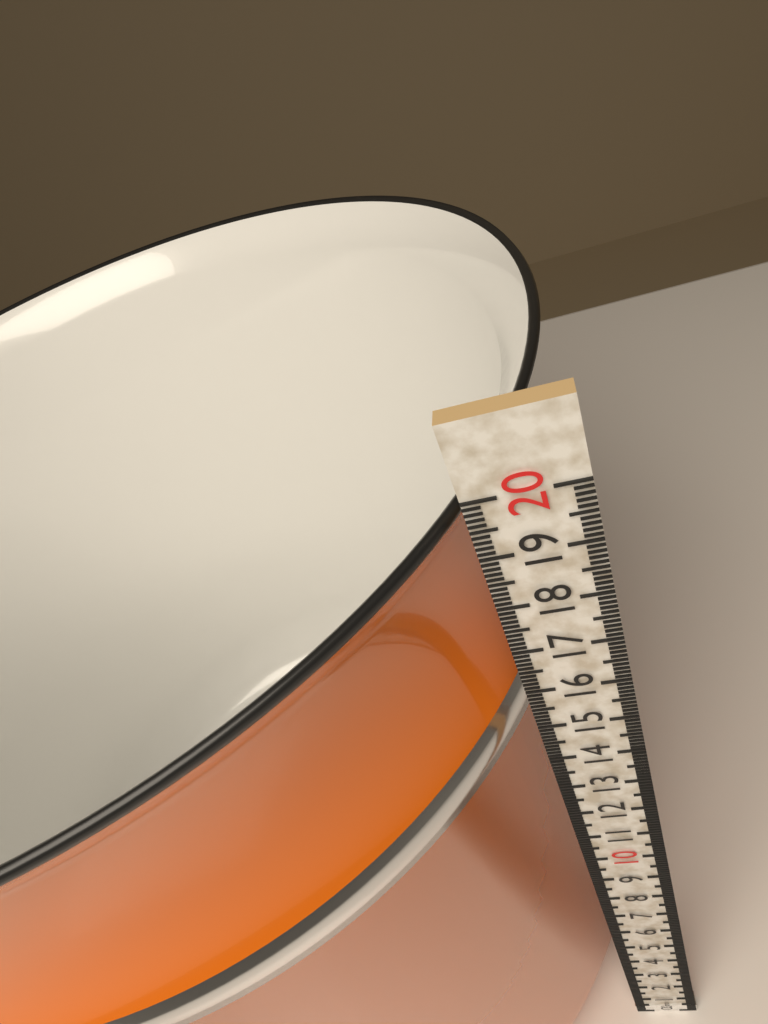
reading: 19.8 cm
